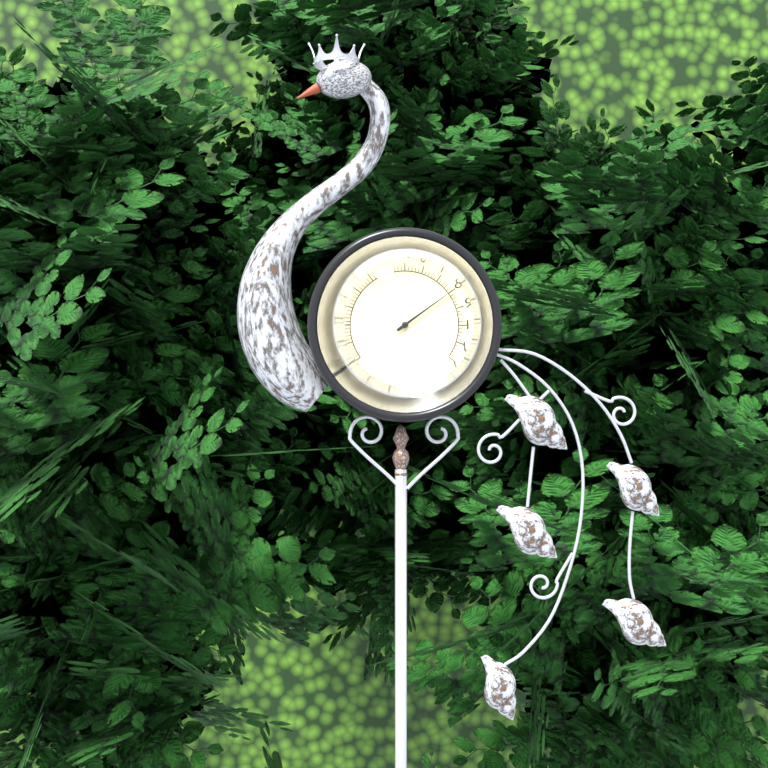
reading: 80 °F
